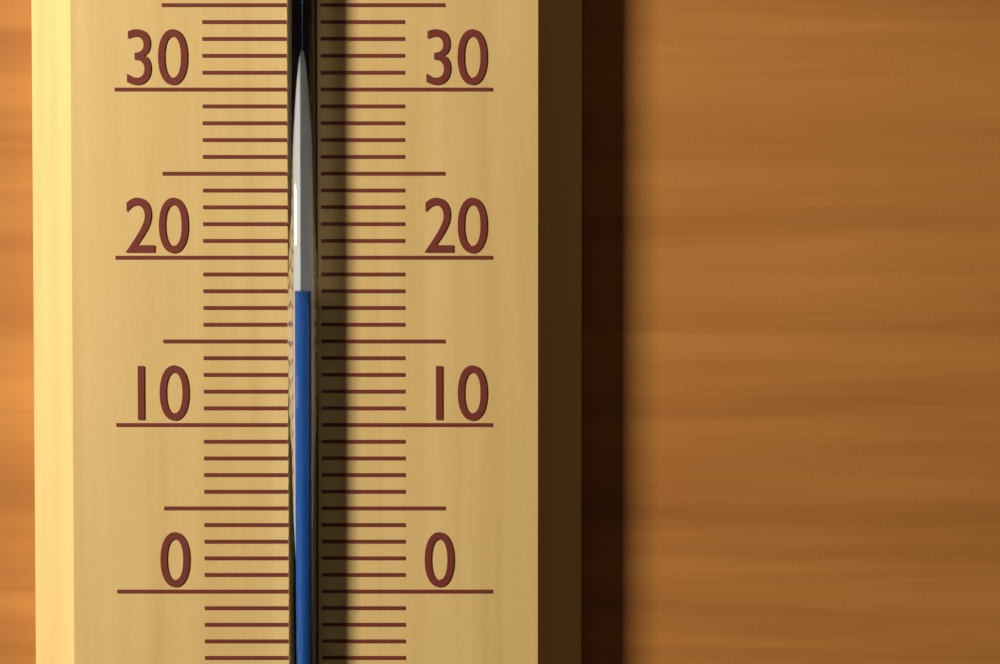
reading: 18 °C
